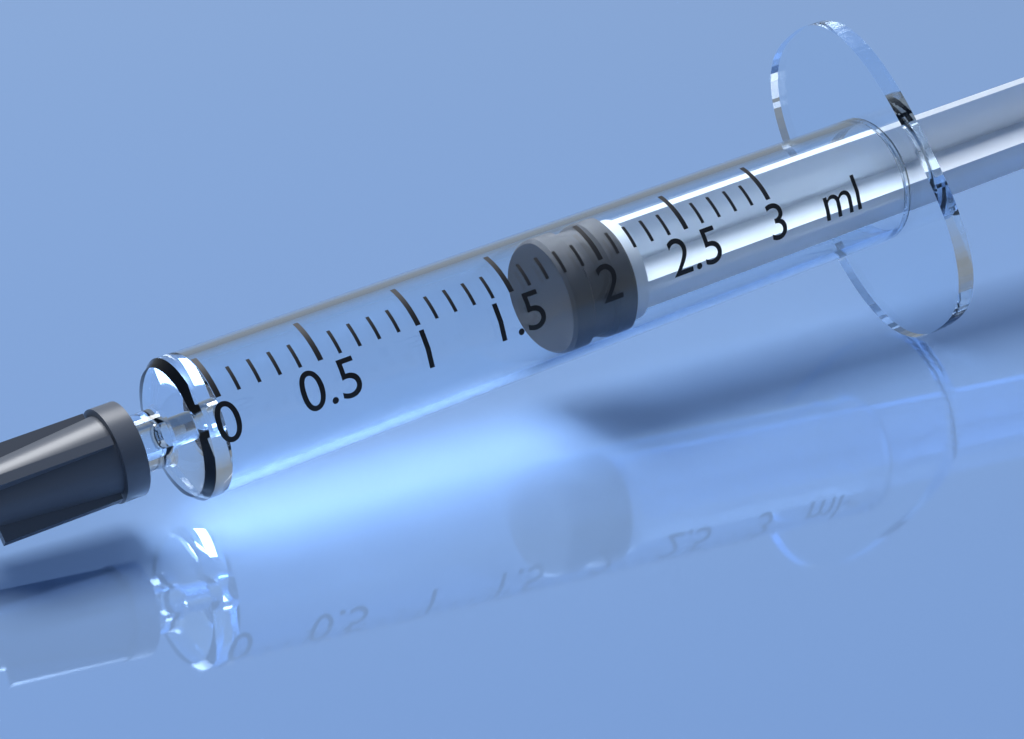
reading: 1.8 ml
